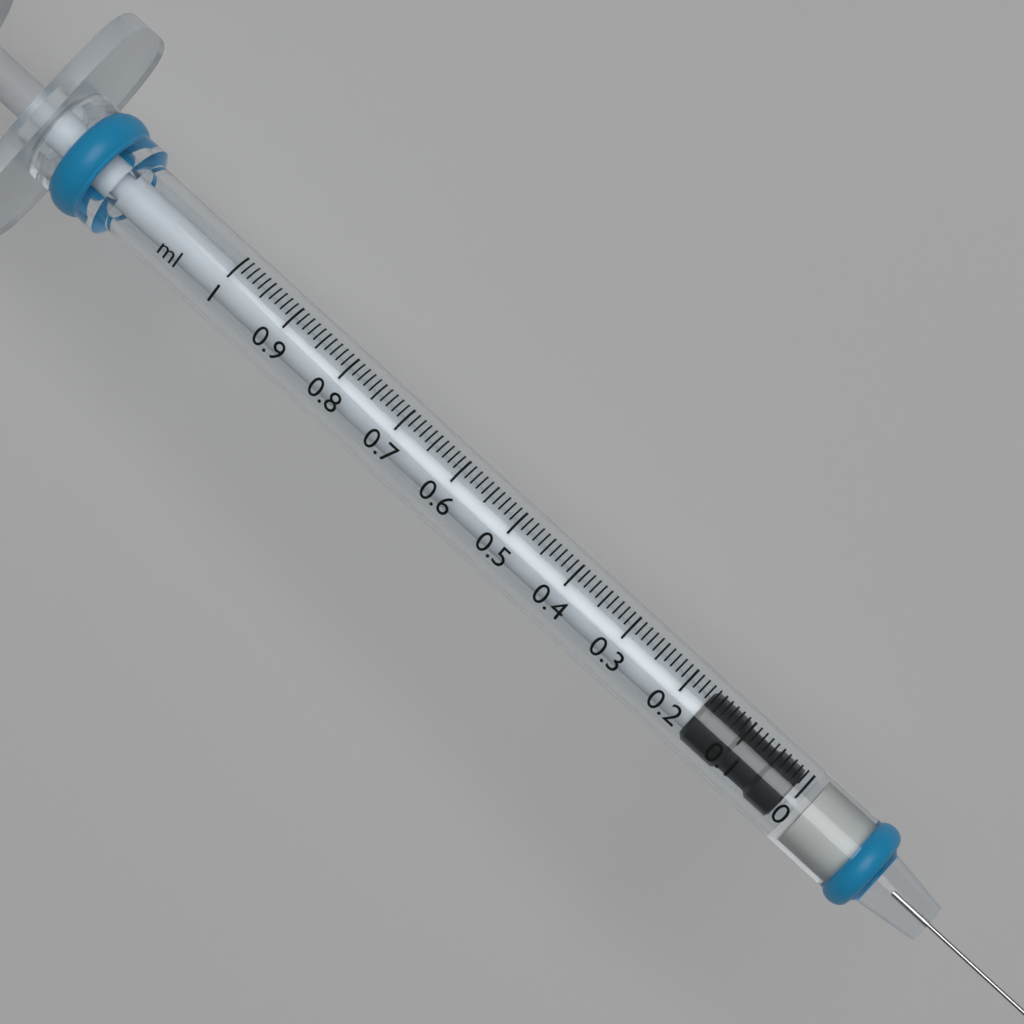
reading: 0.01 ml
